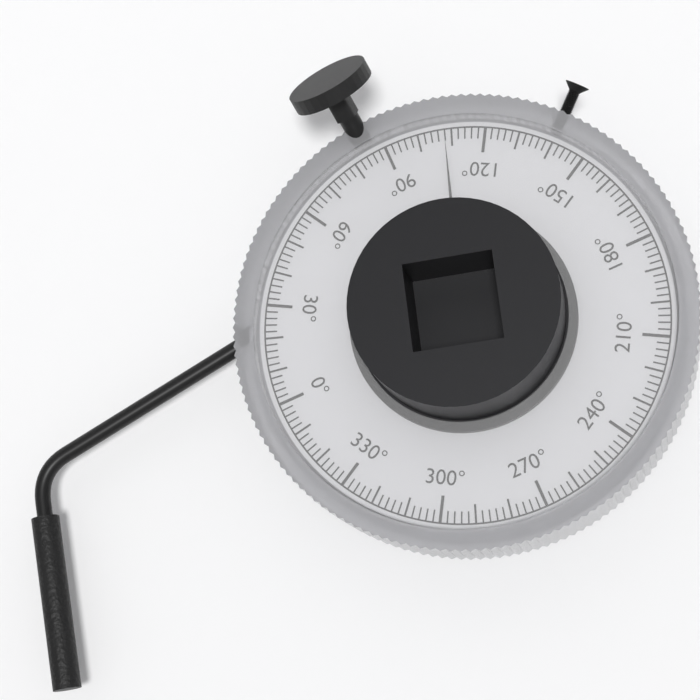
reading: 108 °
